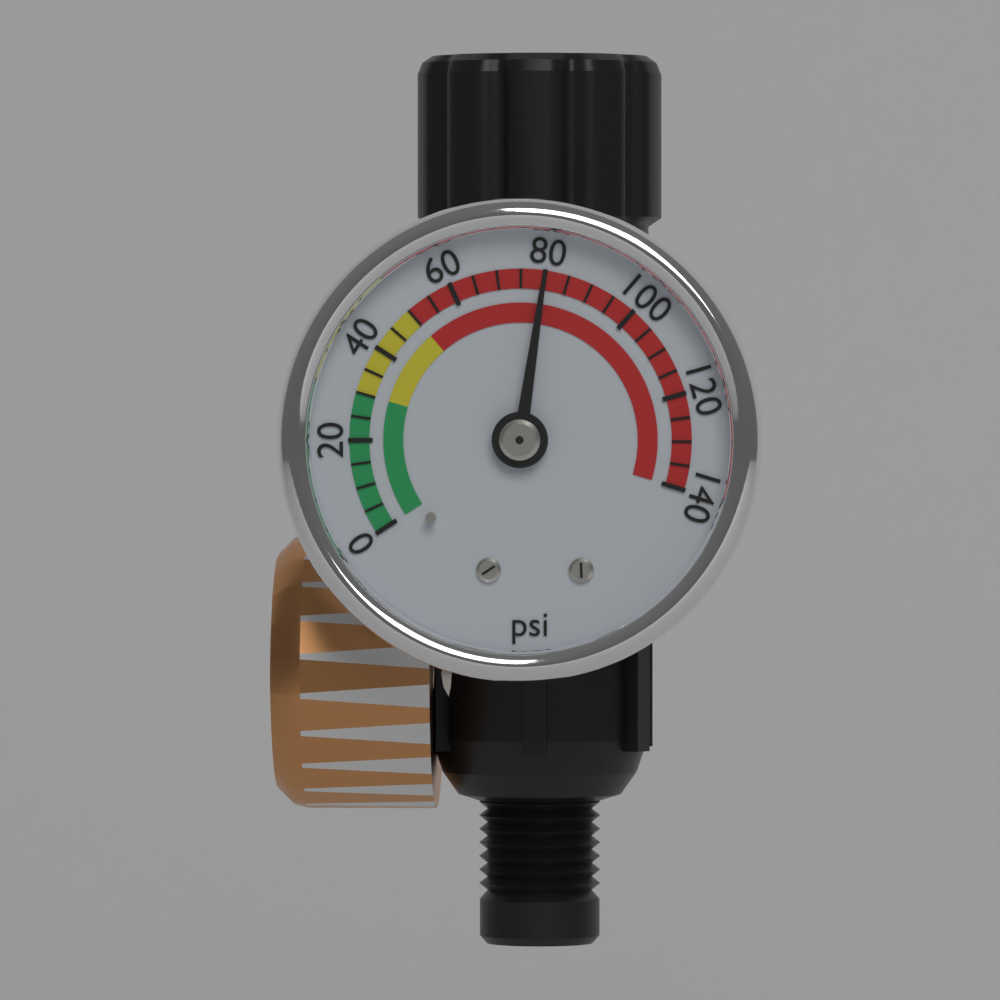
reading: 80 psi
